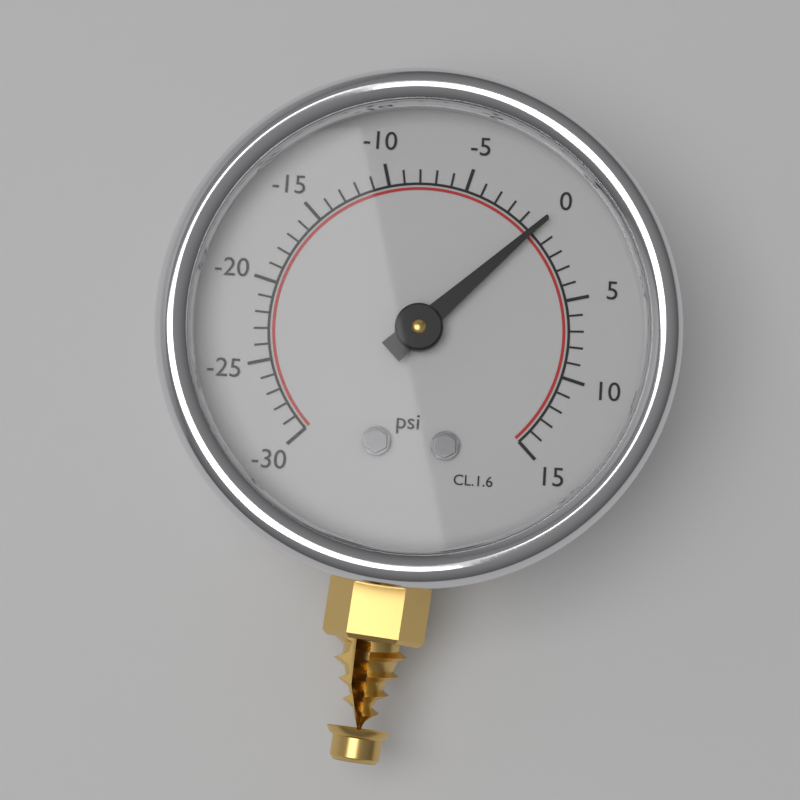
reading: 0 psi
